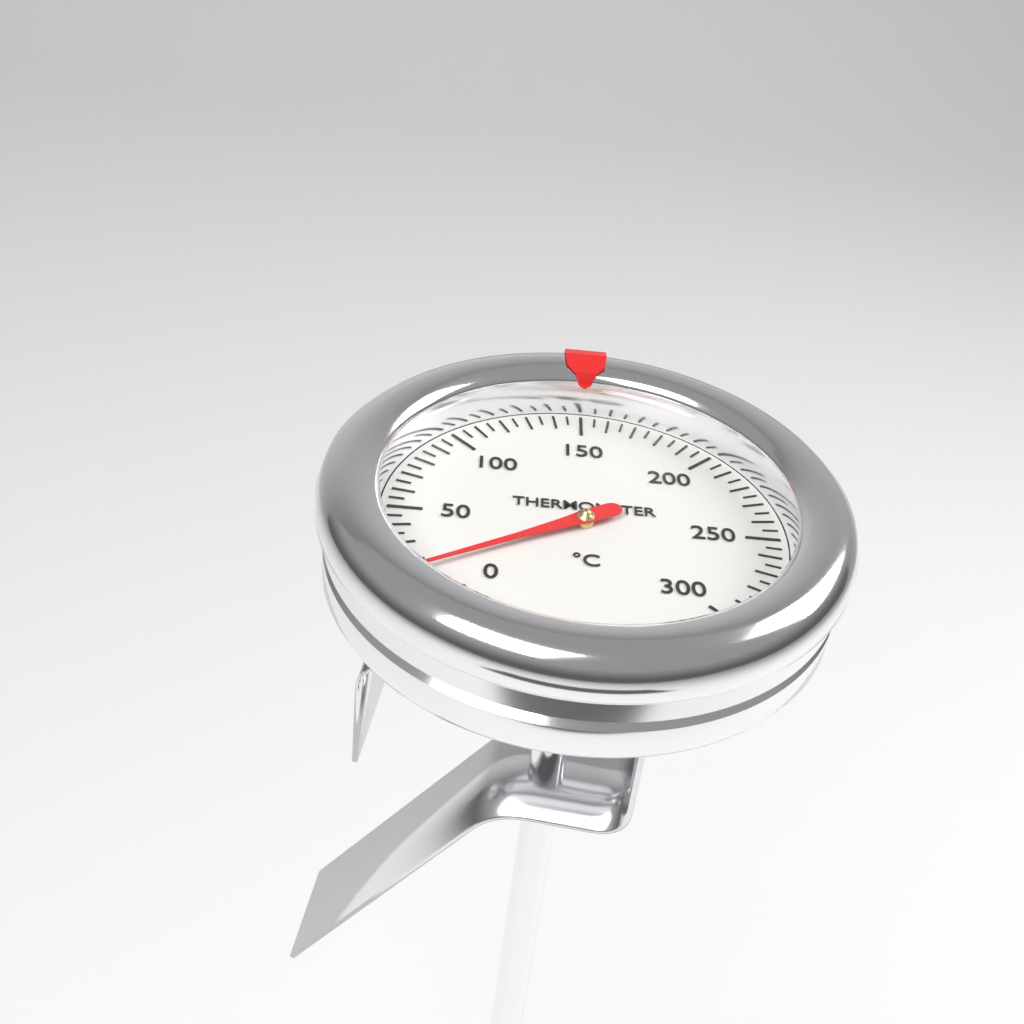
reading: 15 °C
